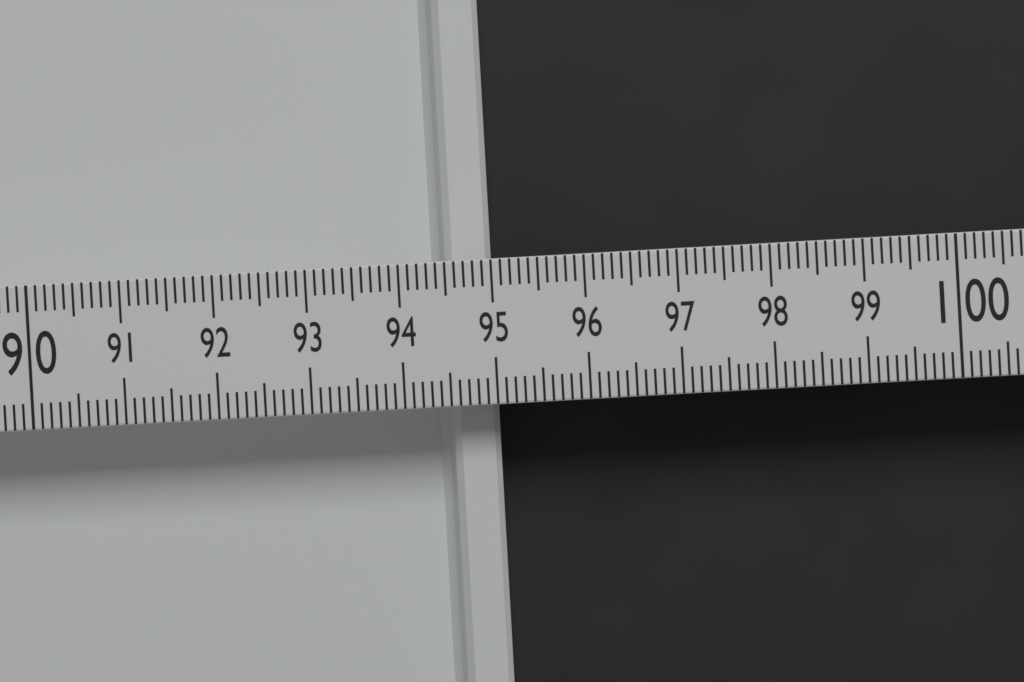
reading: 95.0 (no unit)
